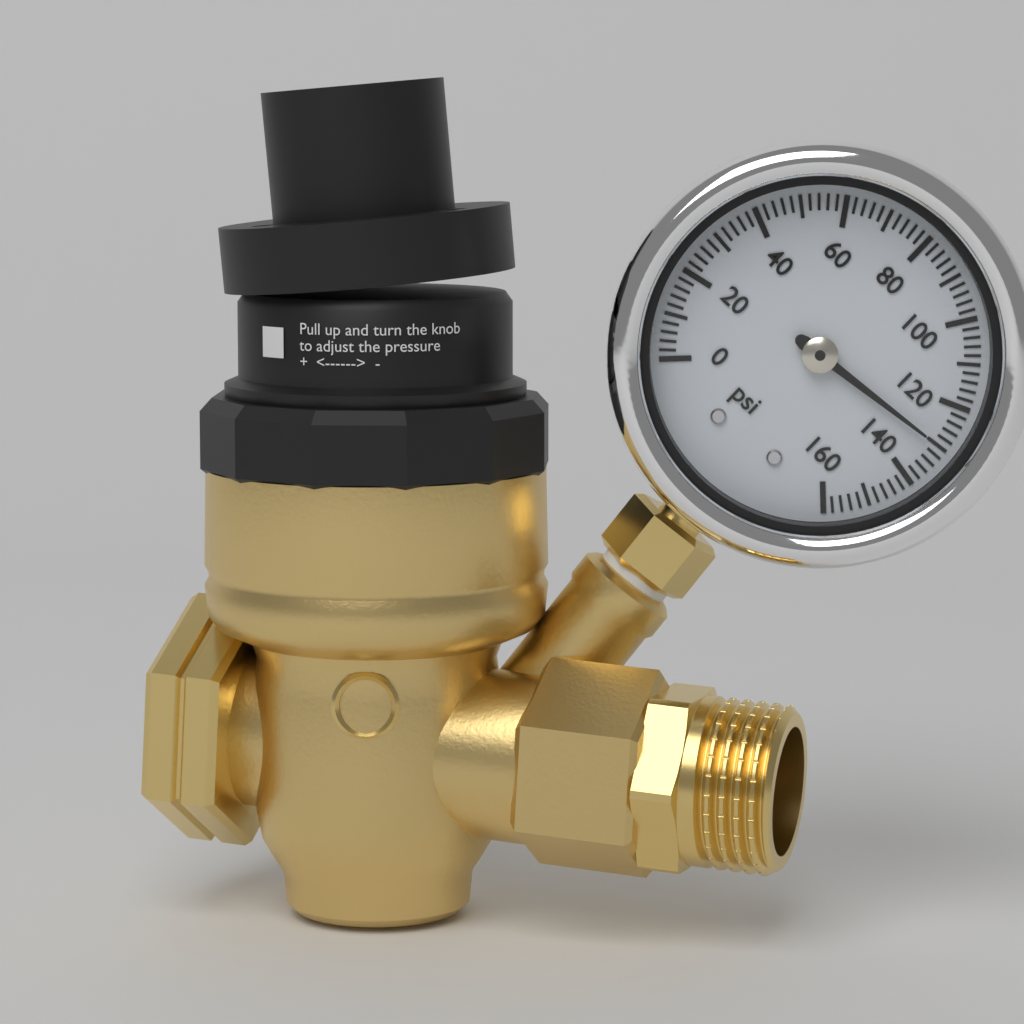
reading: 130 psi
